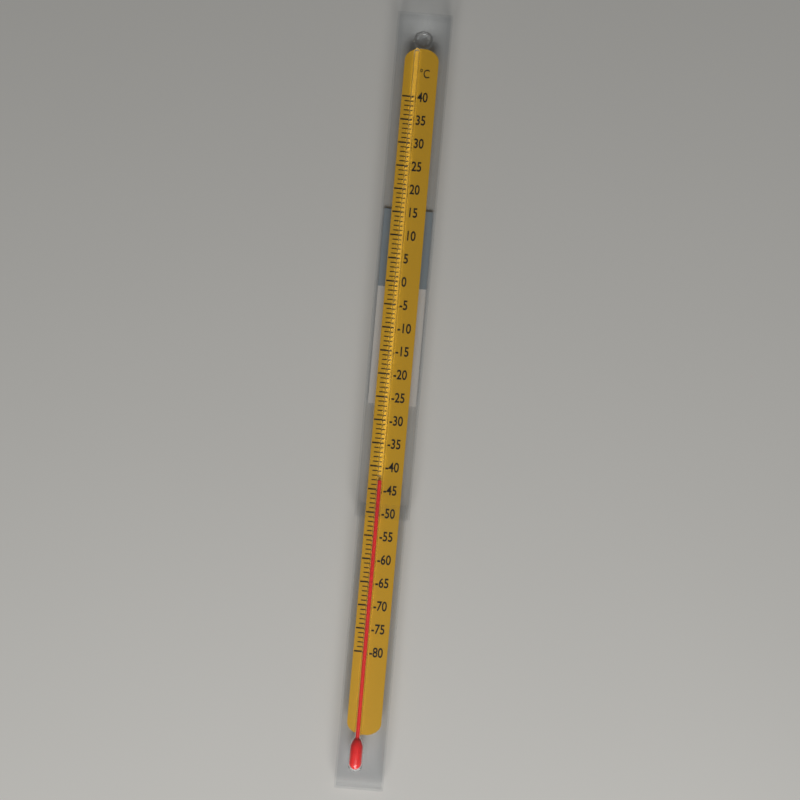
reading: -43 °C
